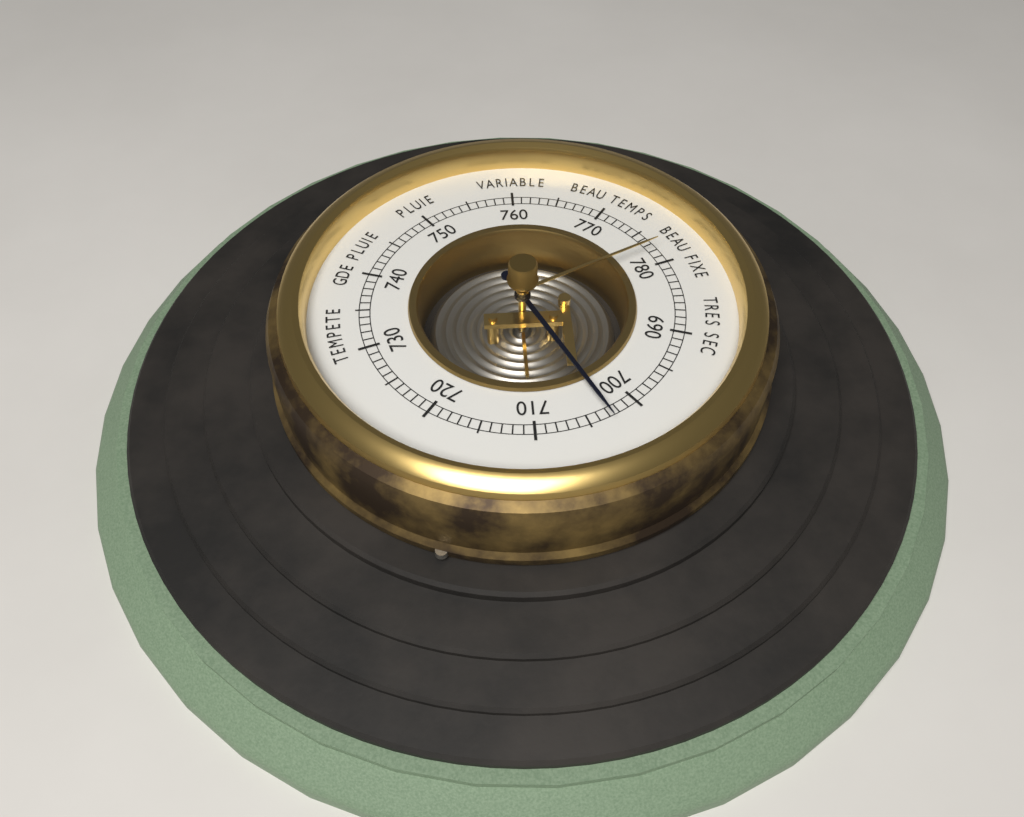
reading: 703 (no unit)
